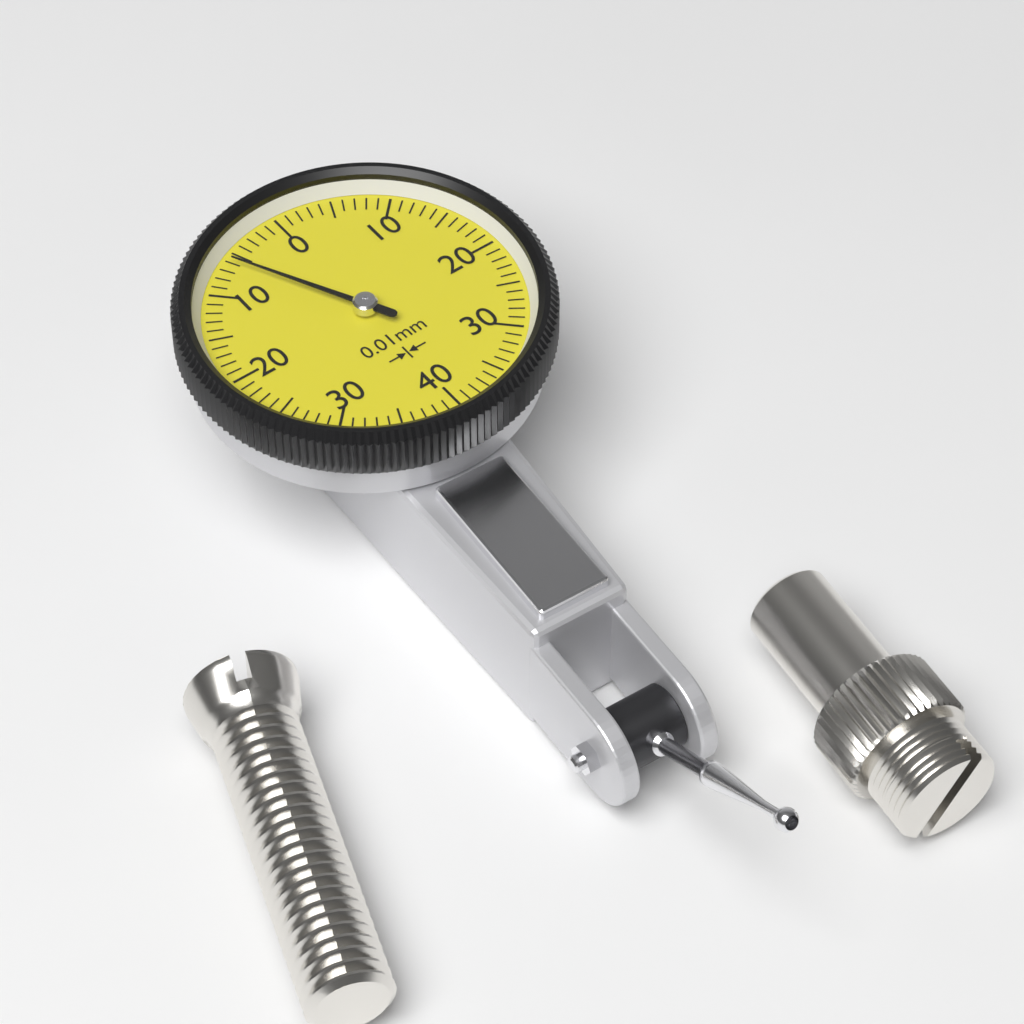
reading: 0.06 mm
